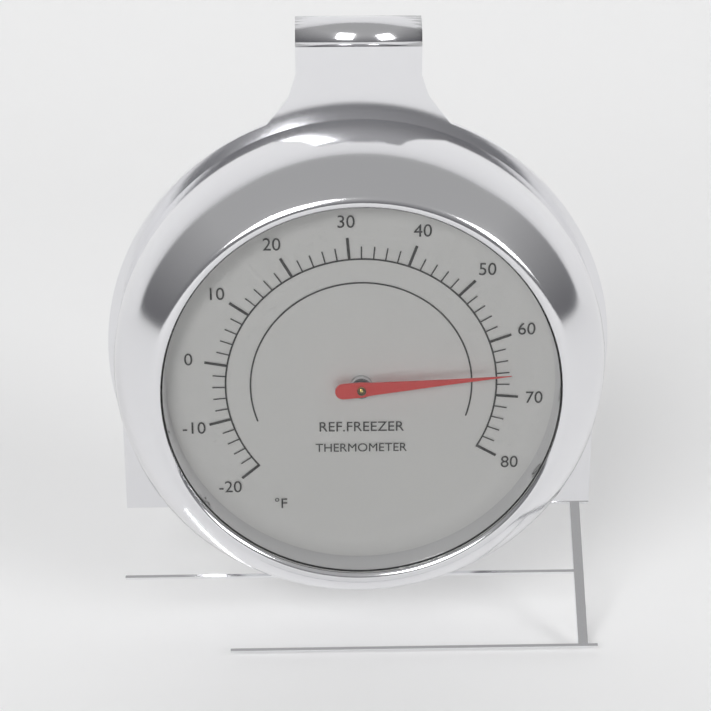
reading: 66 °F
